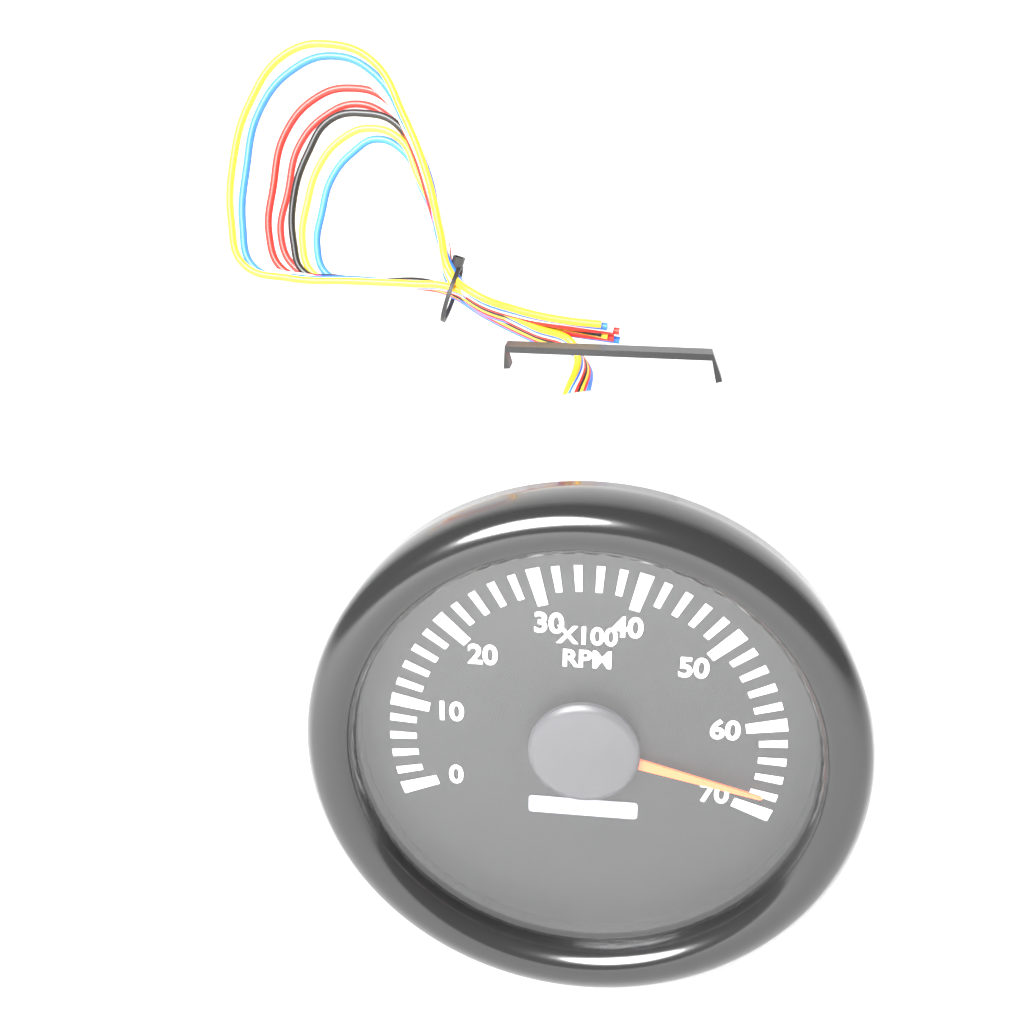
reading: 68 x100 RPM
